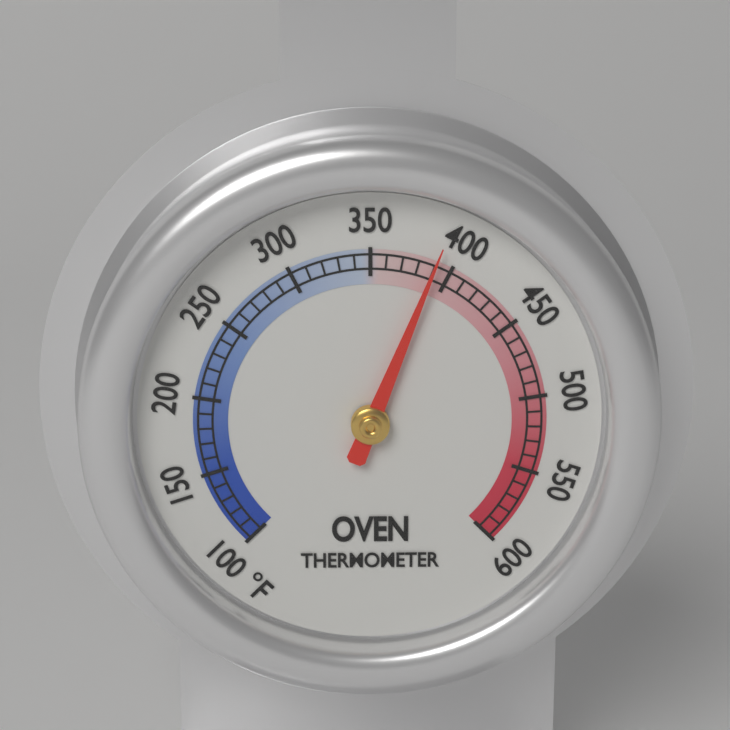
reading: 390 °F
